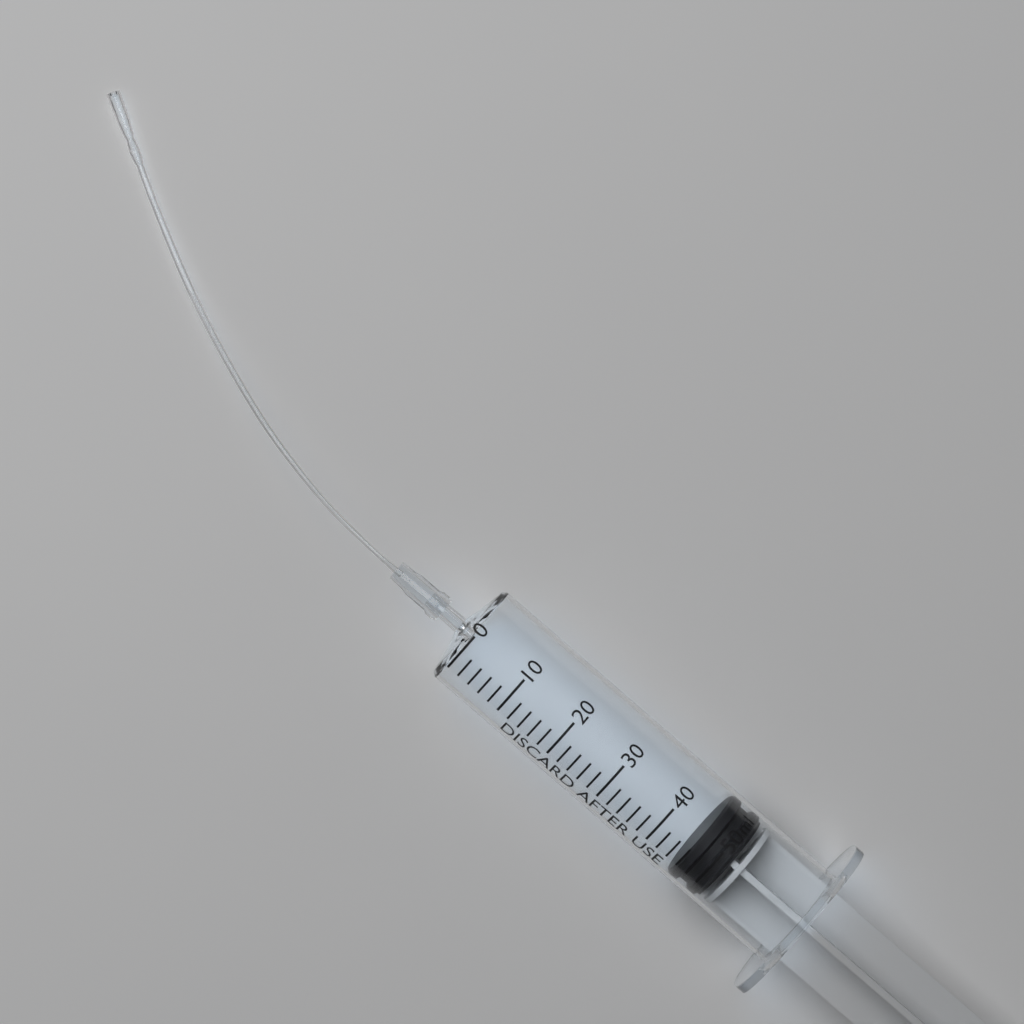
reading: 46 ml
